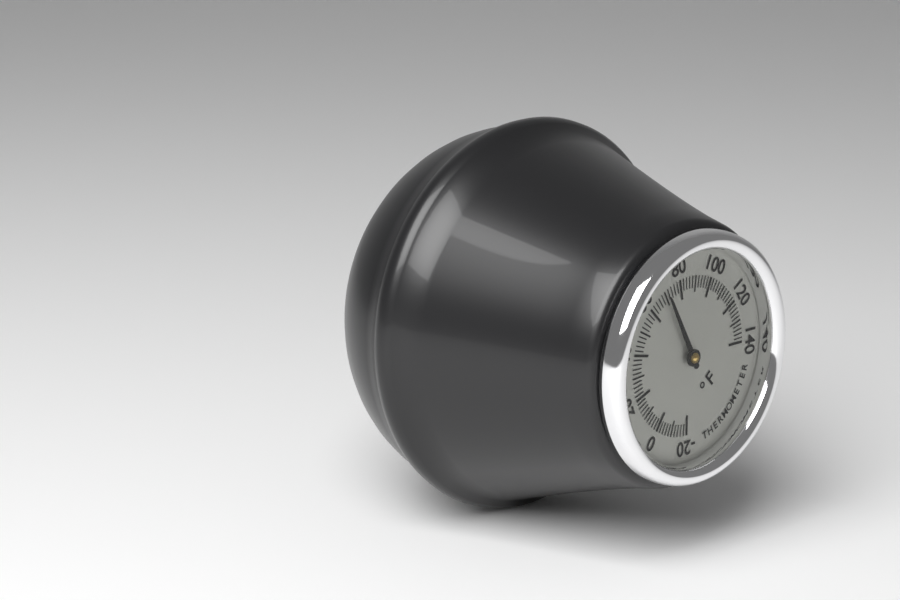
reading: 70 °F
